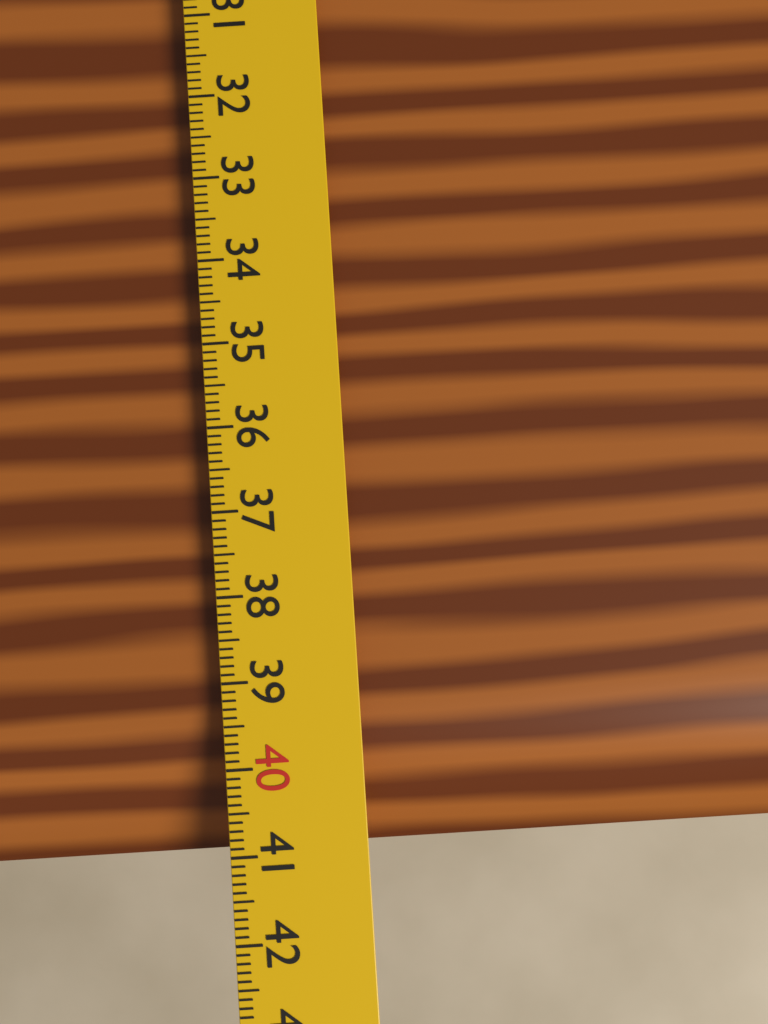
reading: 41.1 cm
